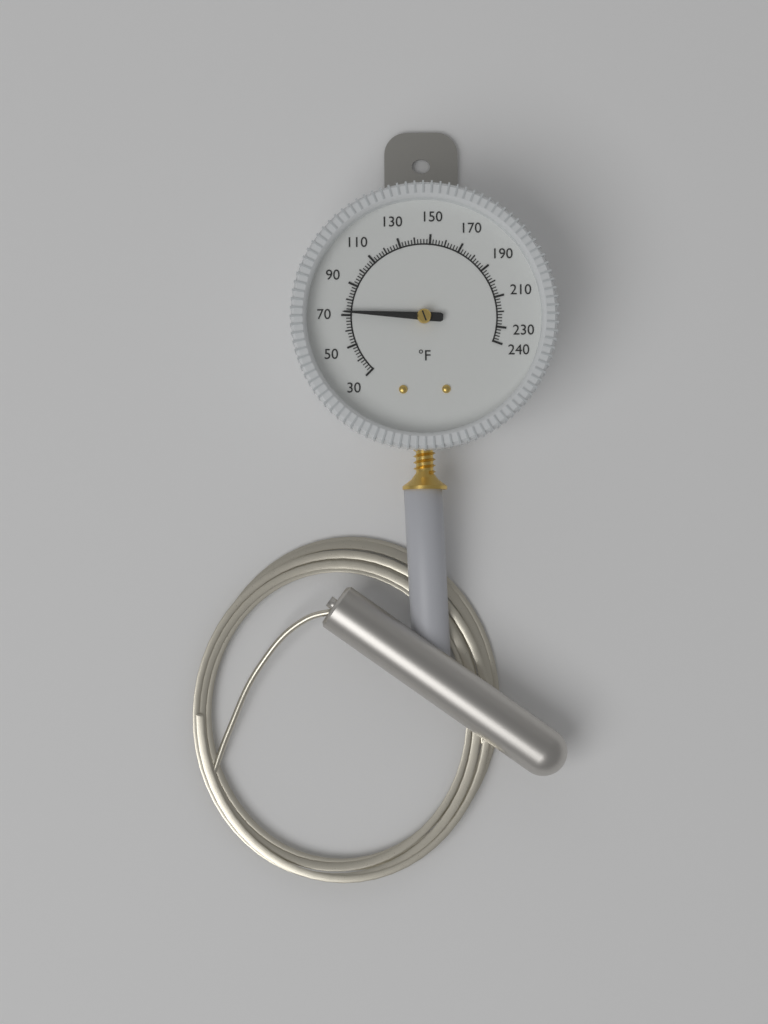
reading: 72 °F
